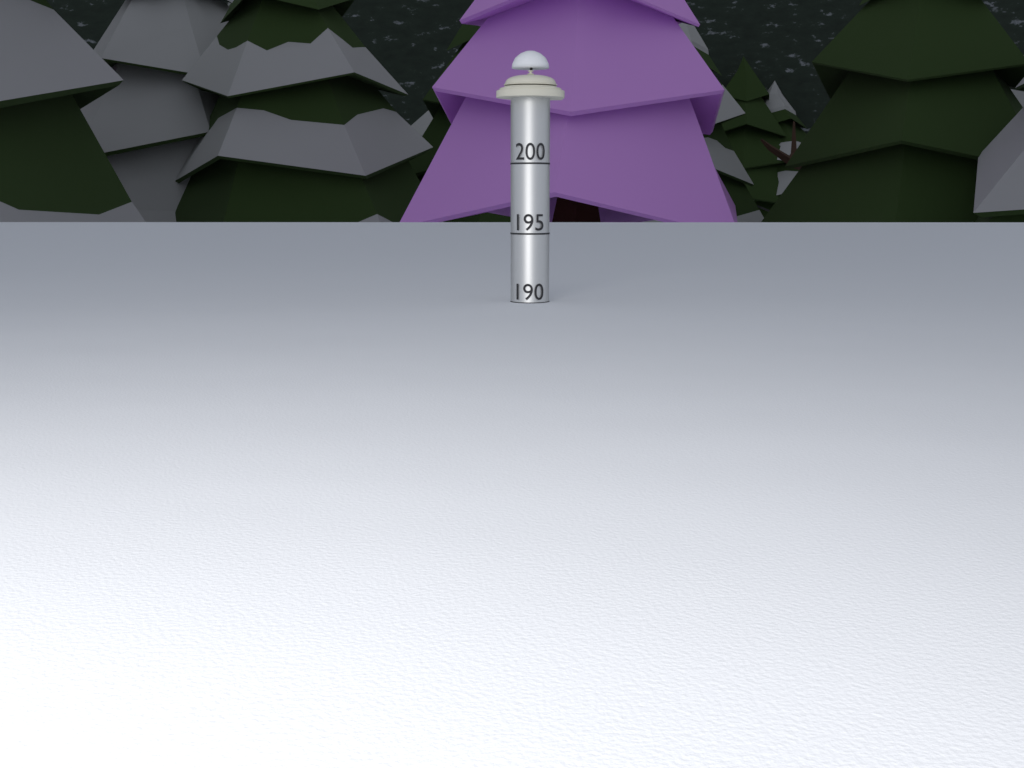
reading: 190 (no unit)
